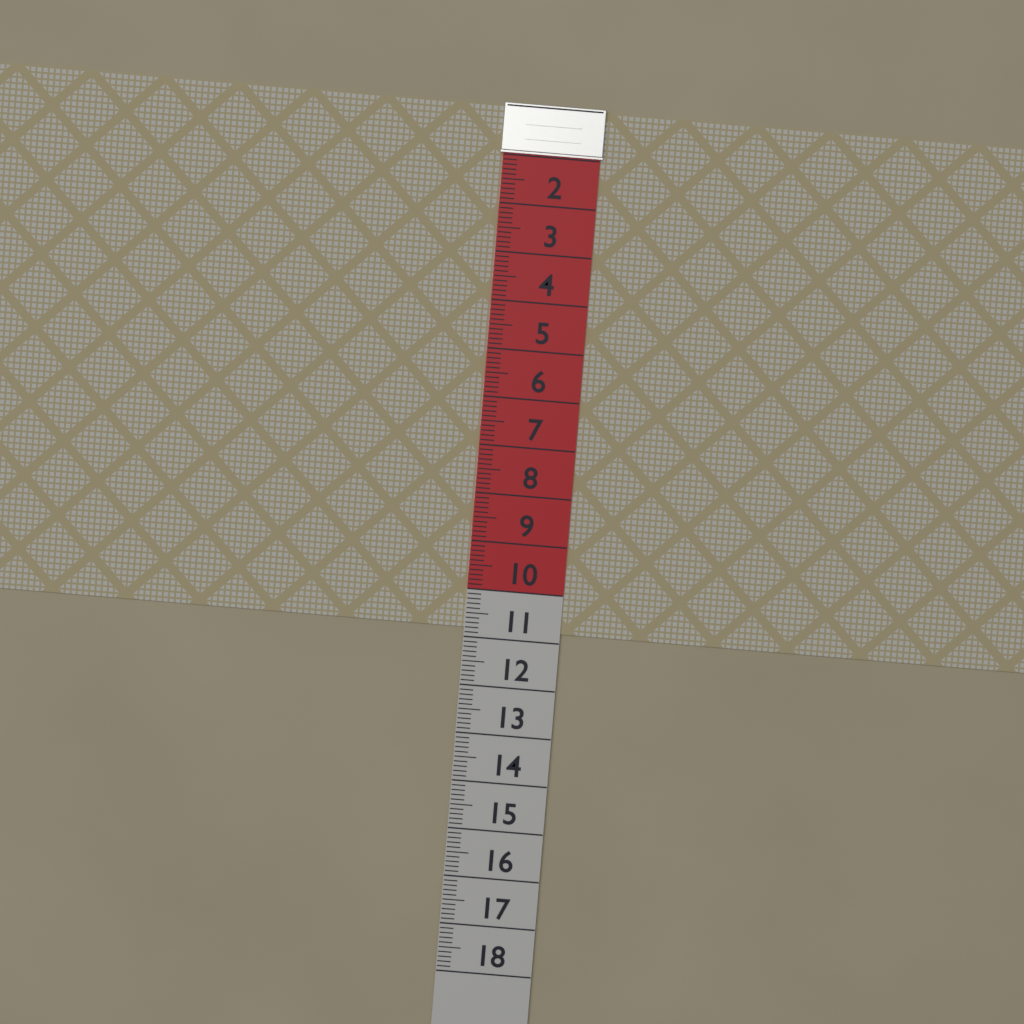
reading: 10.8 (no unit)
